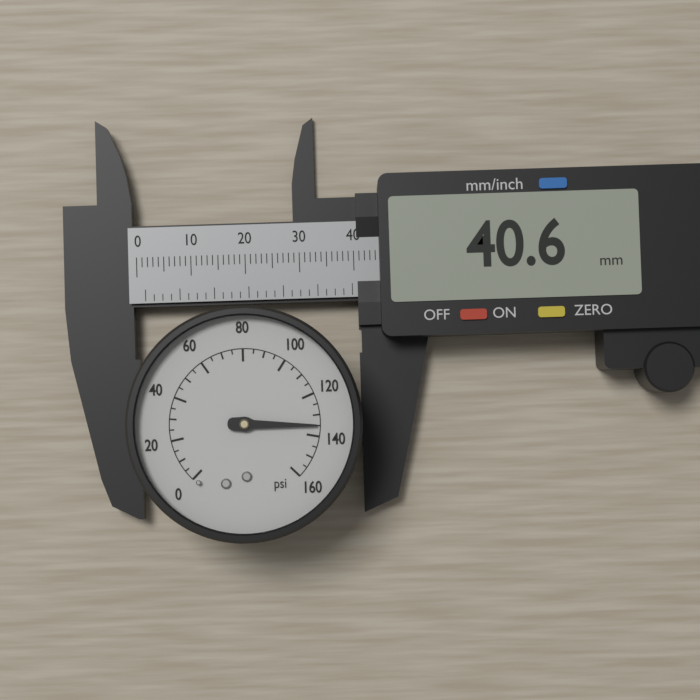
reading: 135 psi
